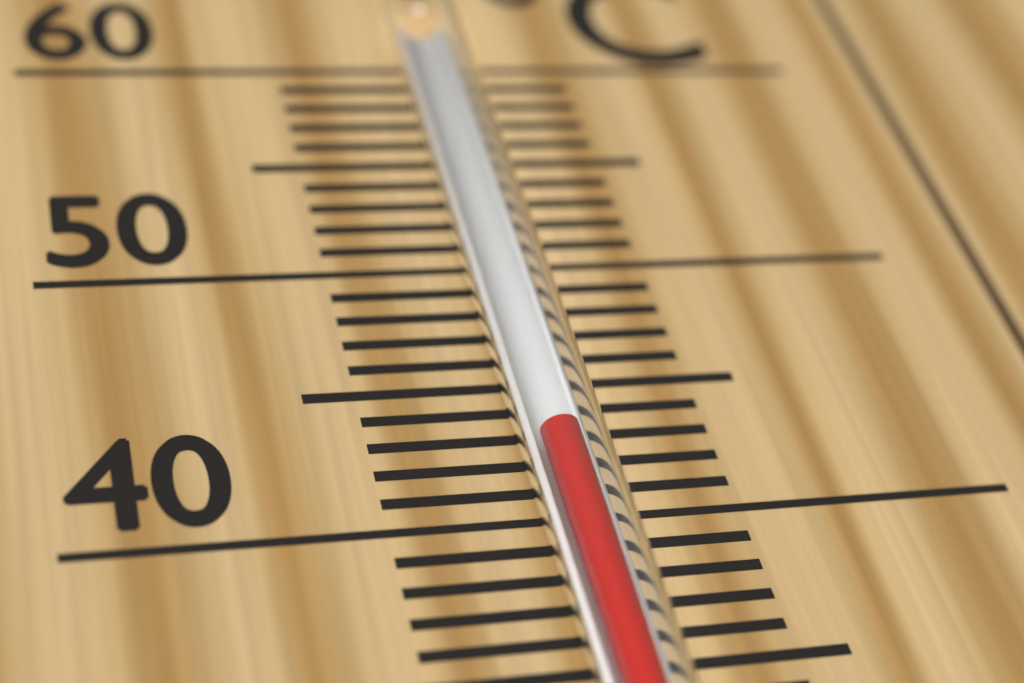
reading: 42 °C
